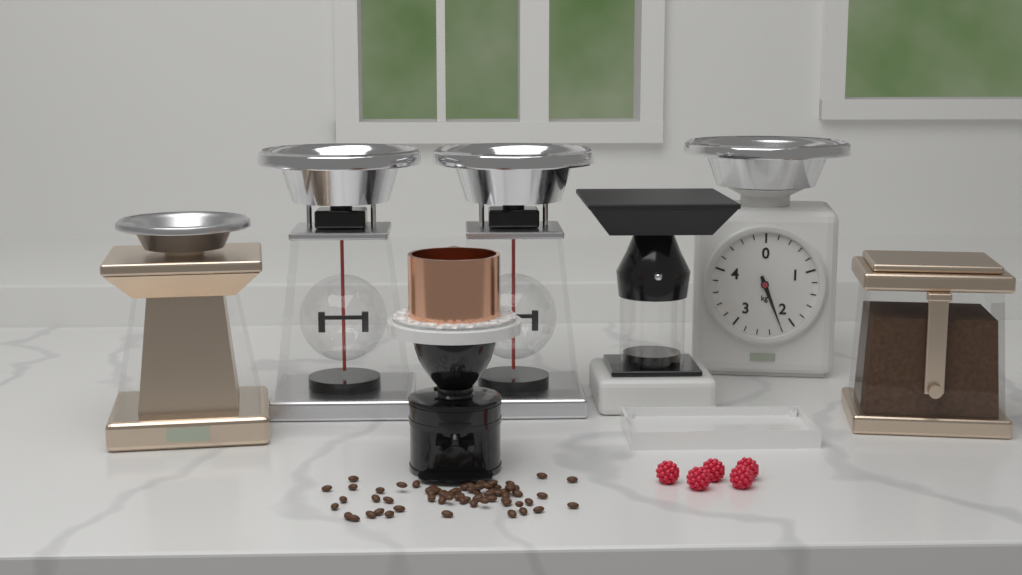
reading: 2.2 kg
